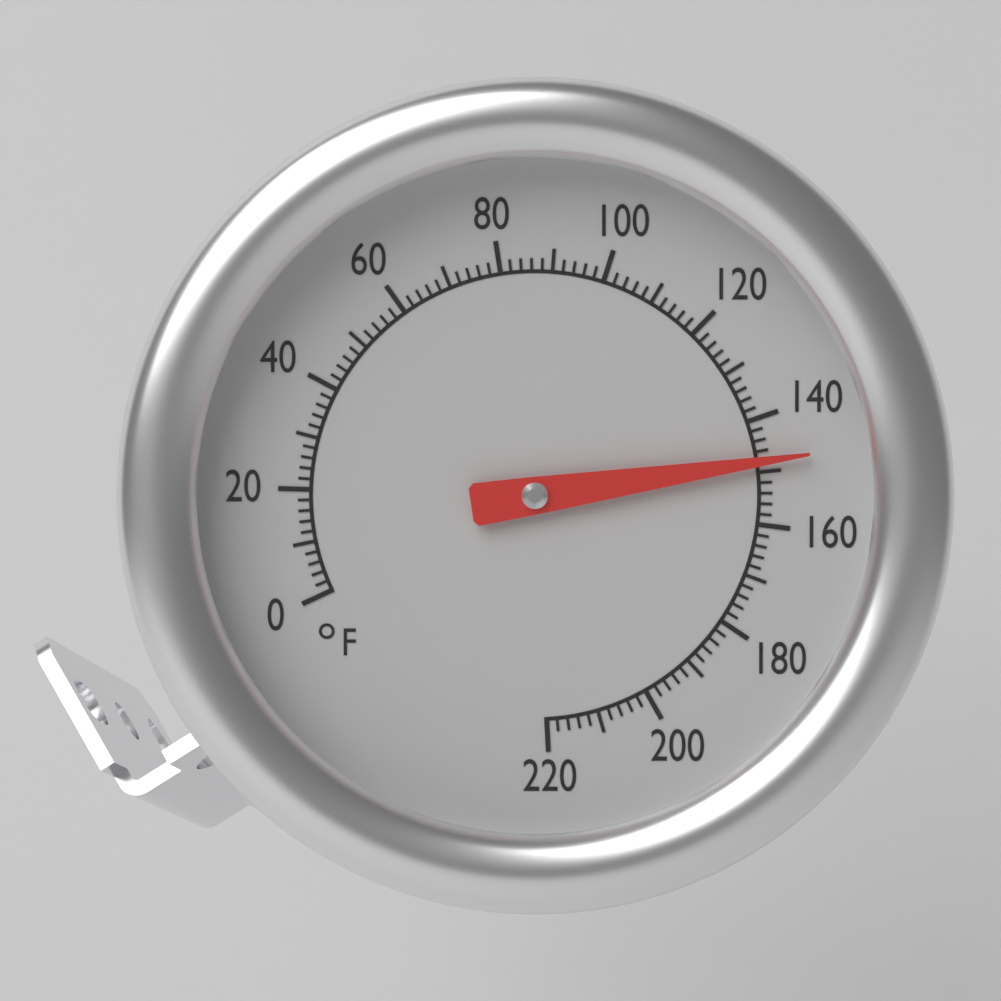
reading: 148 °F
